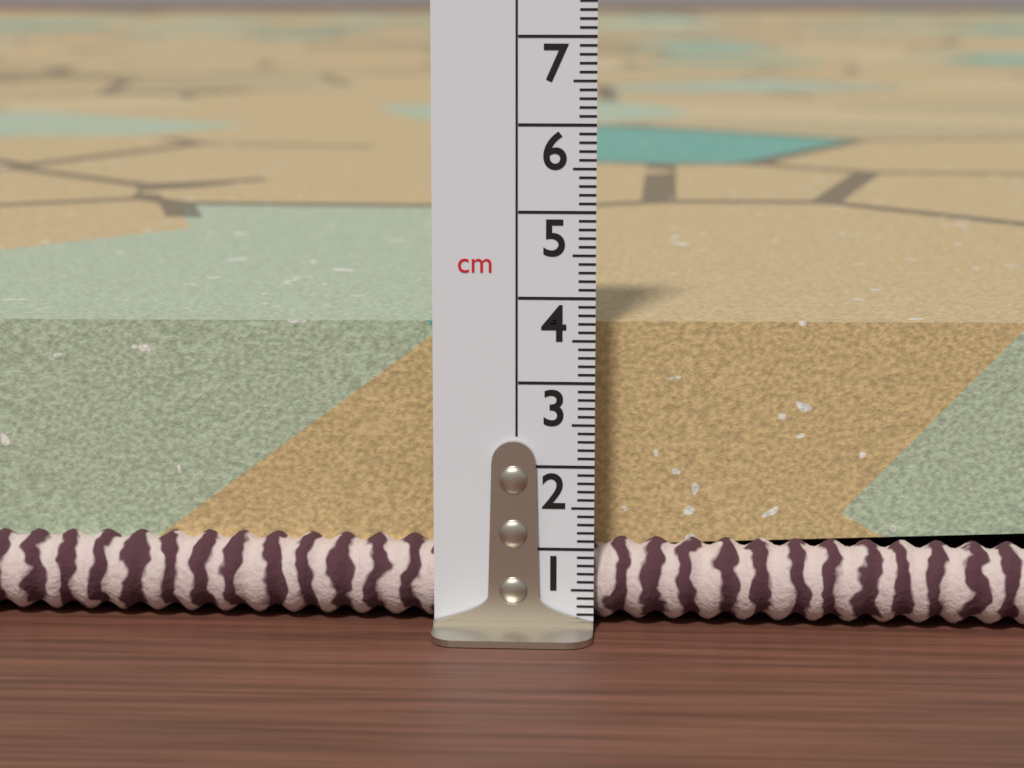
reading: 3.6 cm
